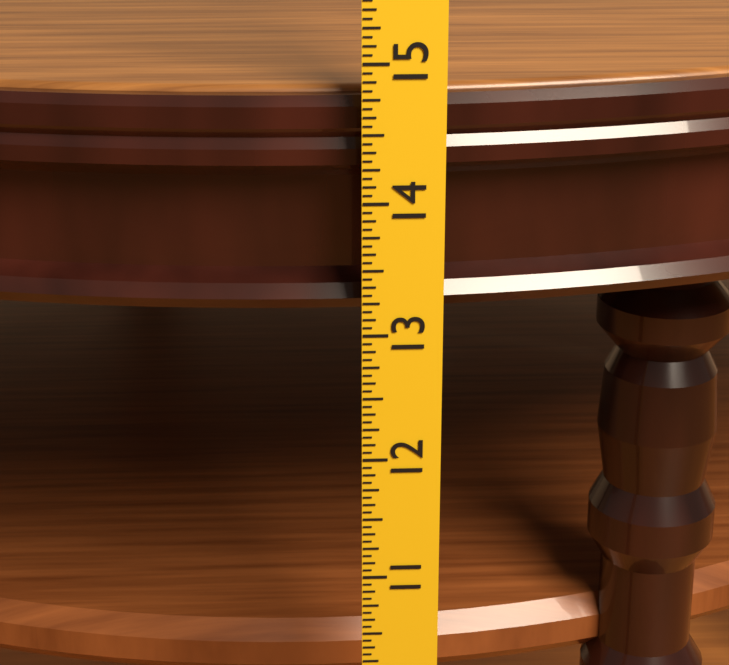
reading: 14.7500 in
